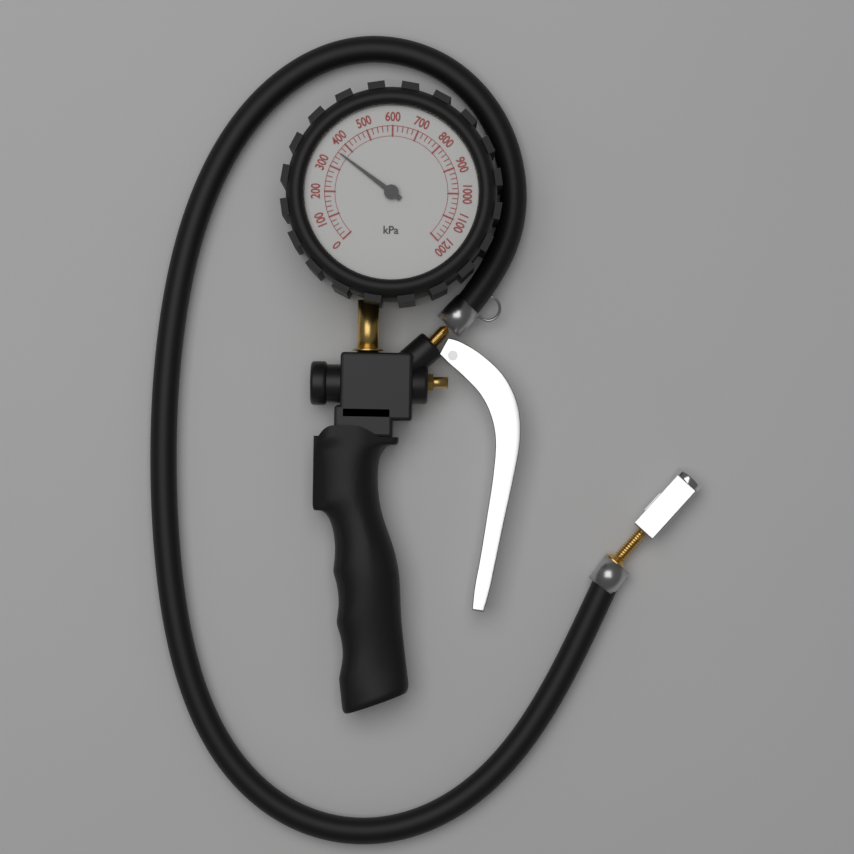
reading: 360 kPa
